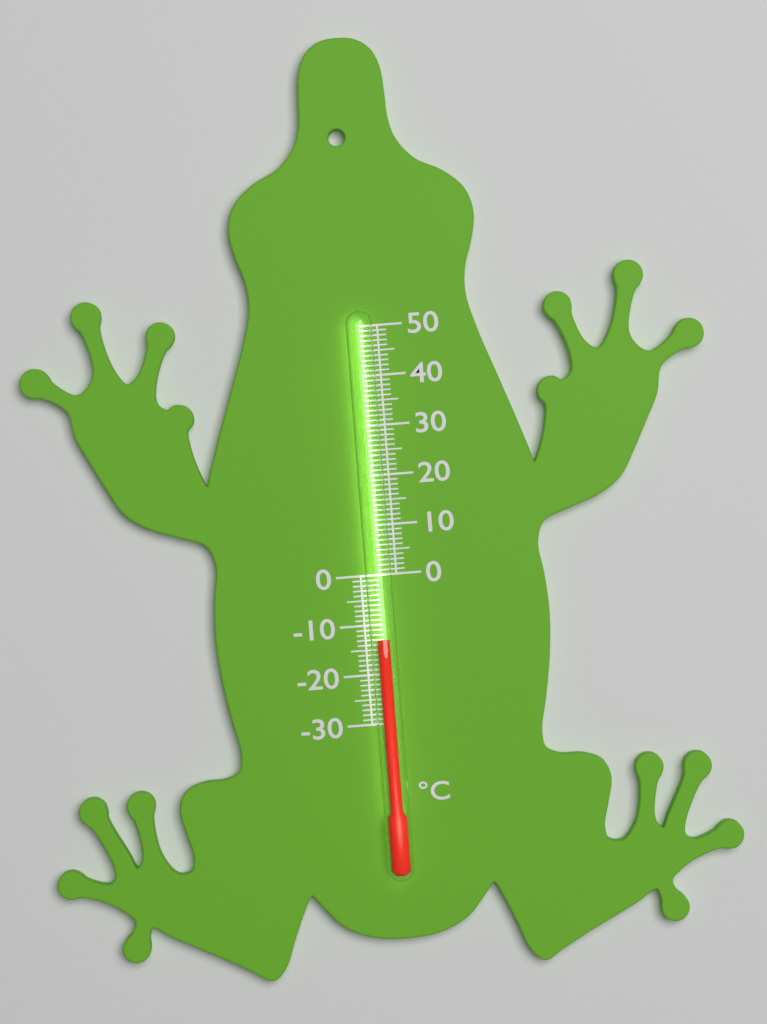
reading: -13 °C
